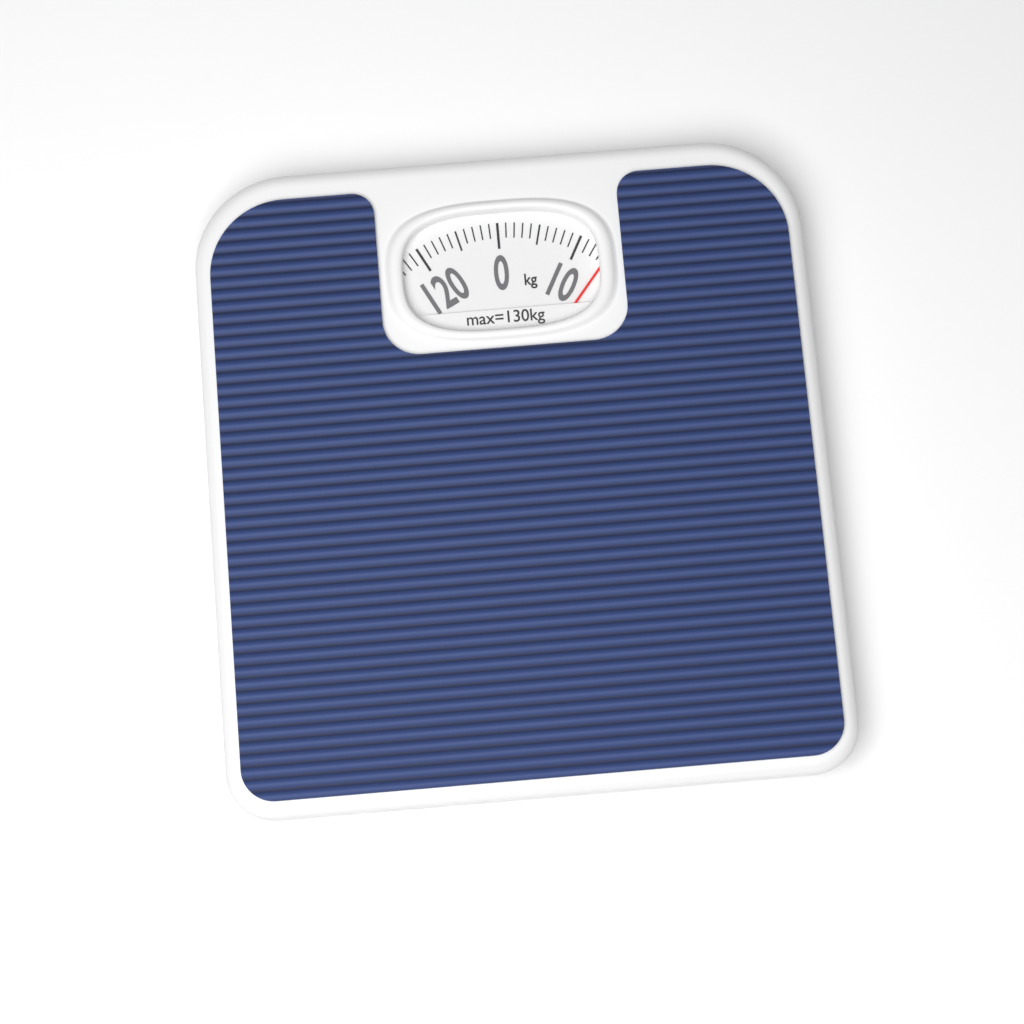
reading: 14 kg
